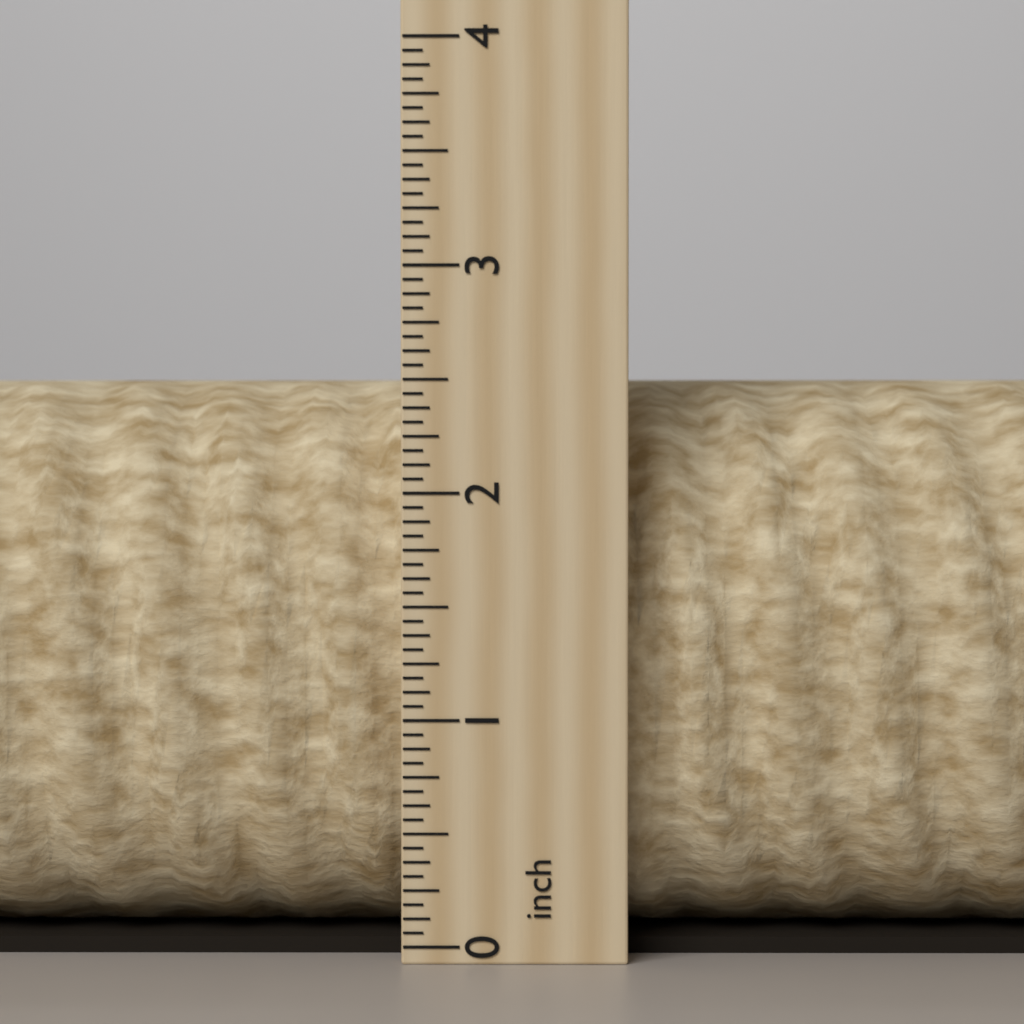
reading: 2.5625 inch
